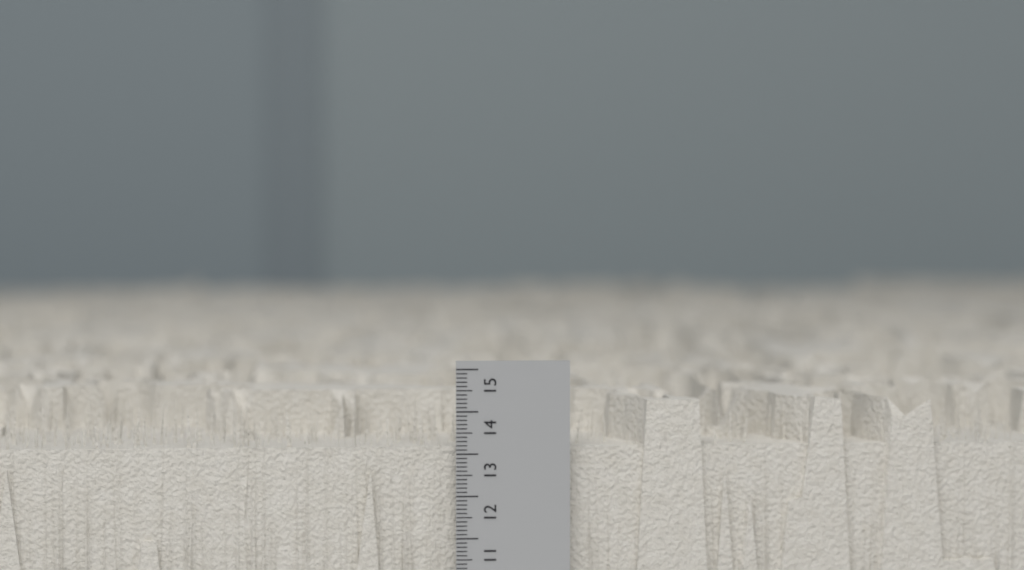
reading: 14.3 cm
